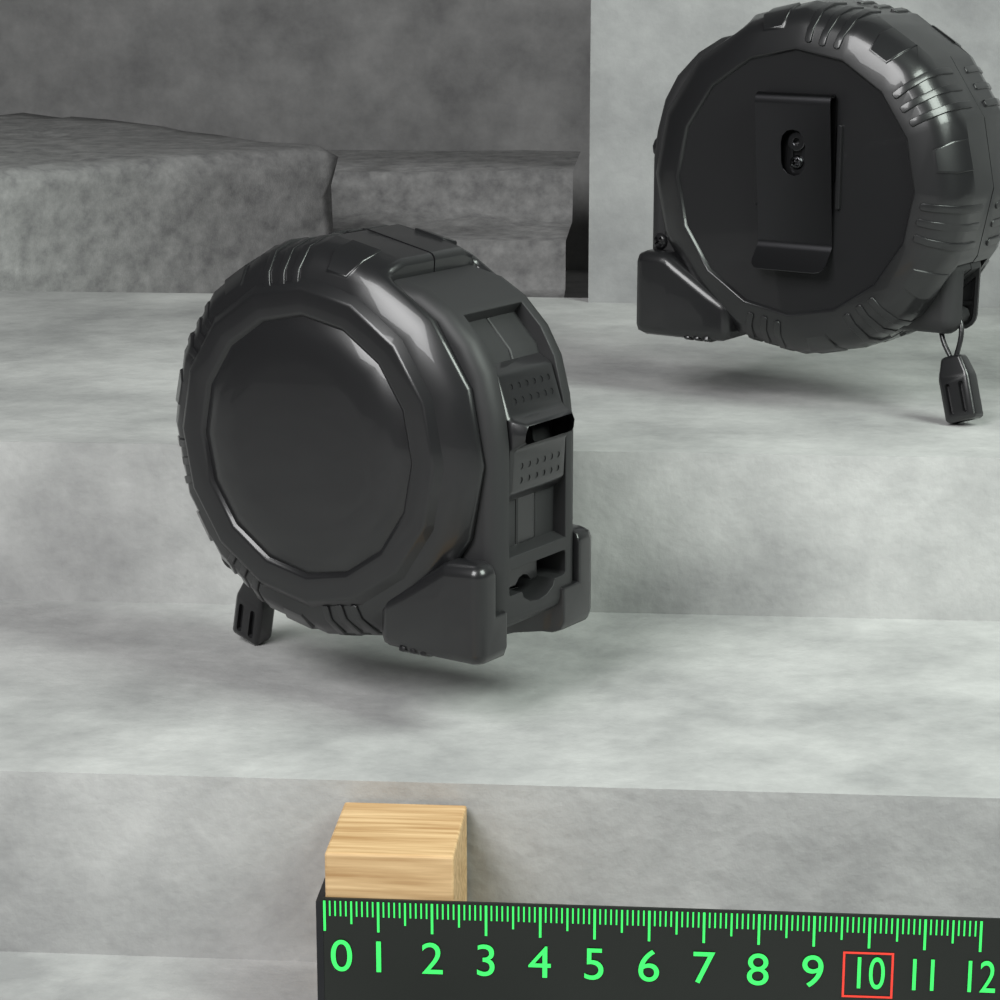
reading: 2.4 (no unit)
